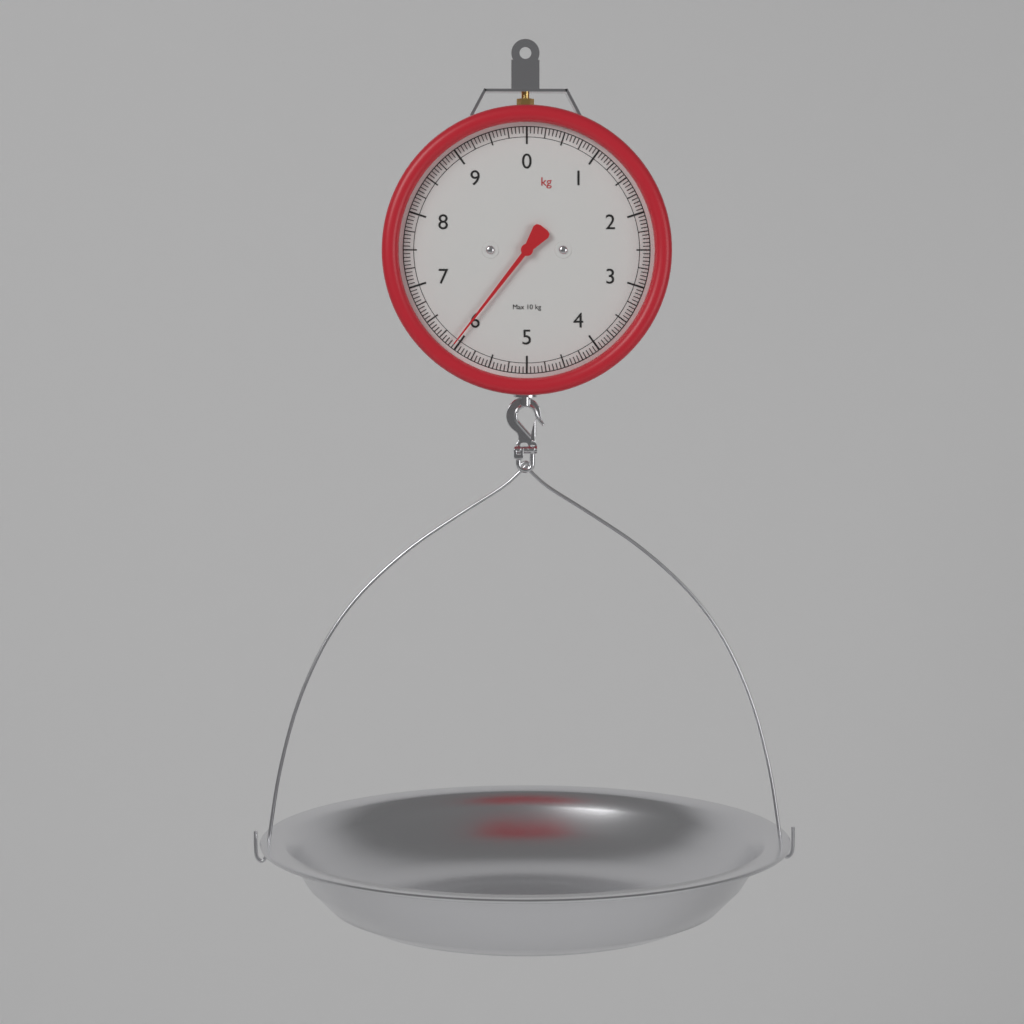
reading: 6.05 kg
